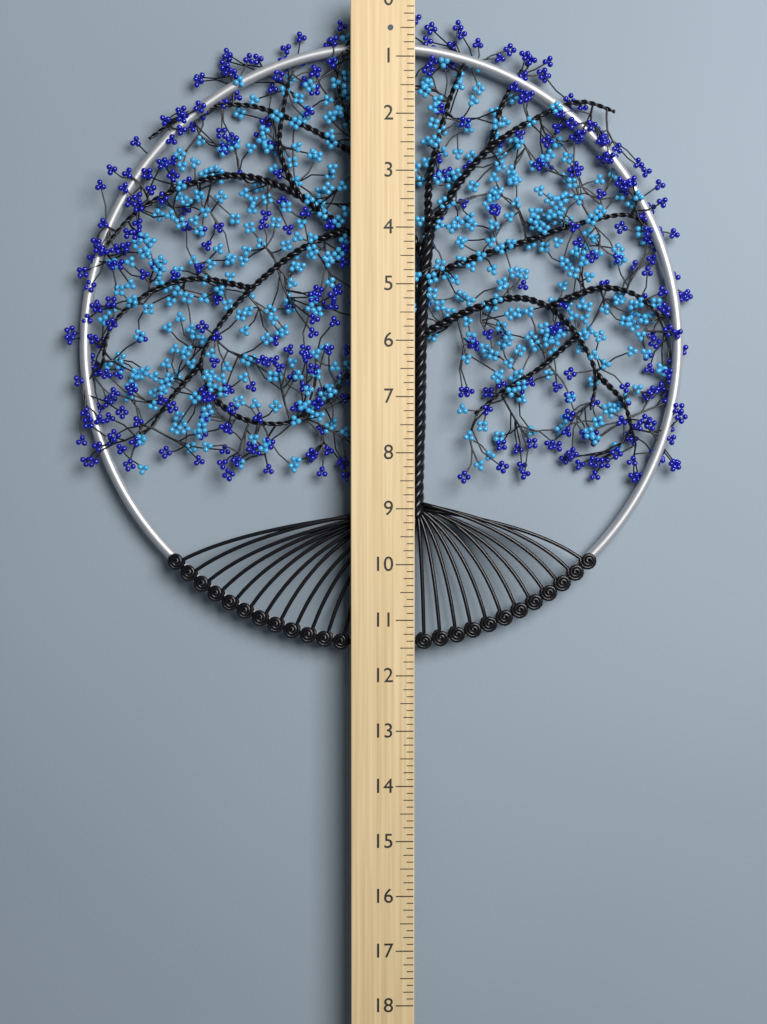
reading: 11.625 (no unit)
